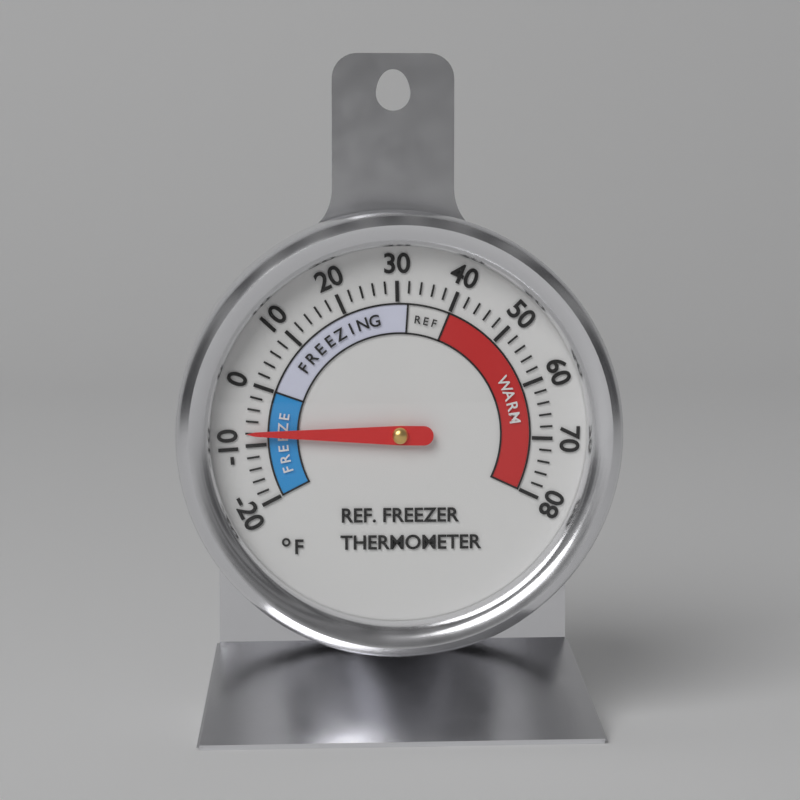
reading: -8 °F
